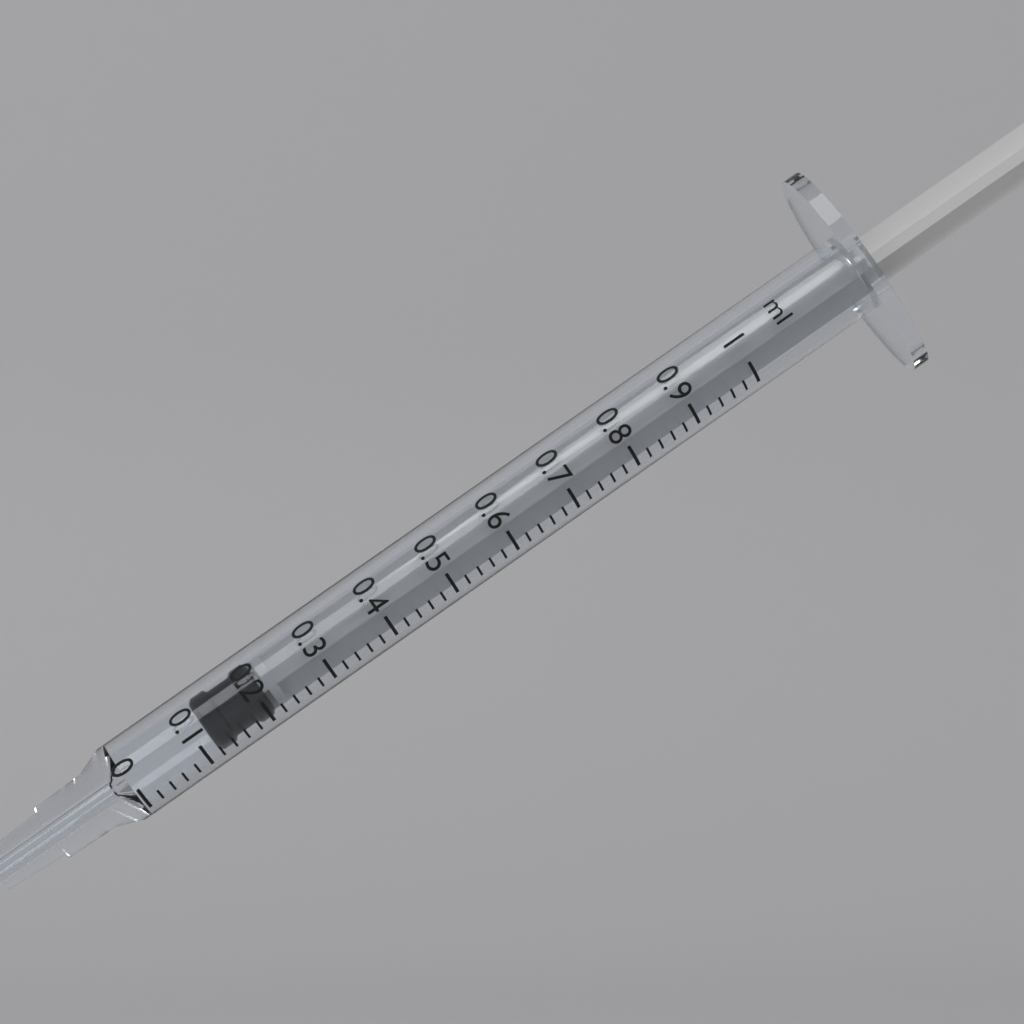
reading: 0.12 ml
